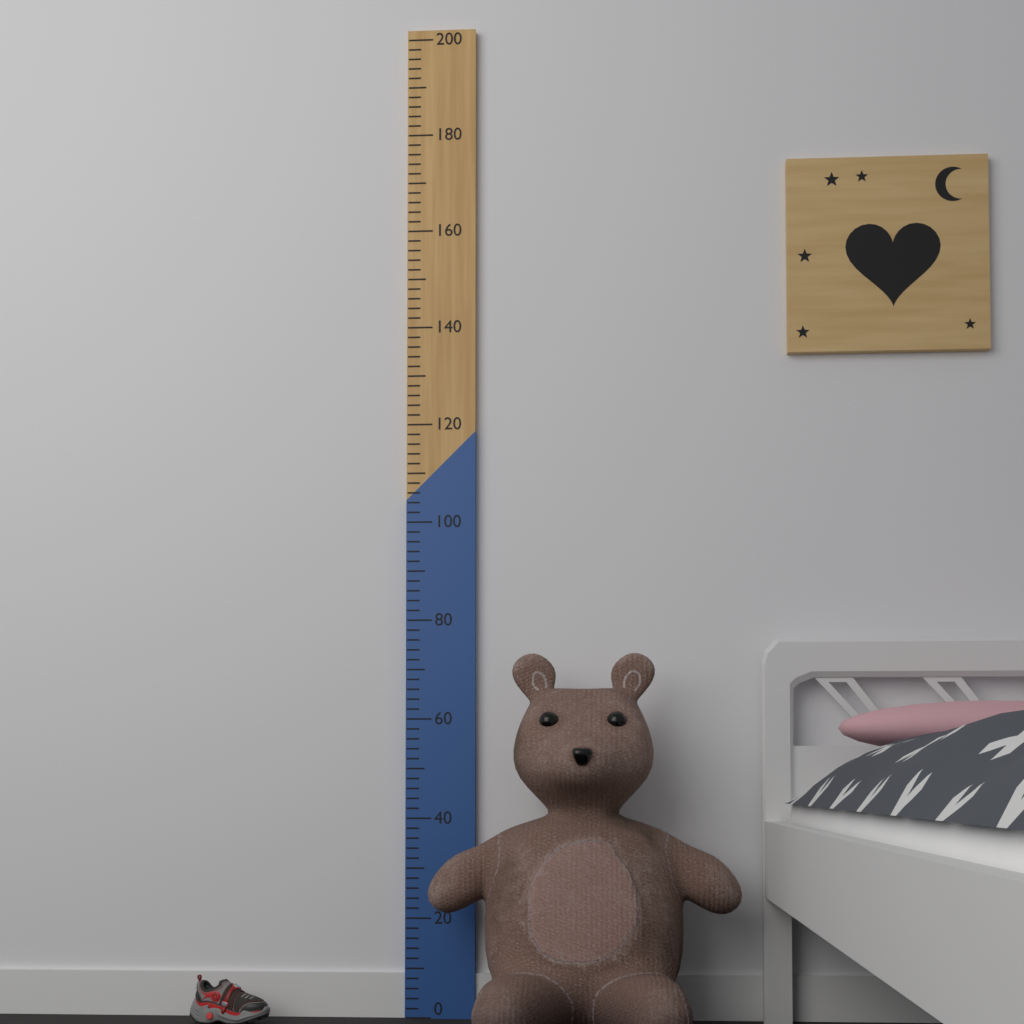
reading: 72 (no unit)
